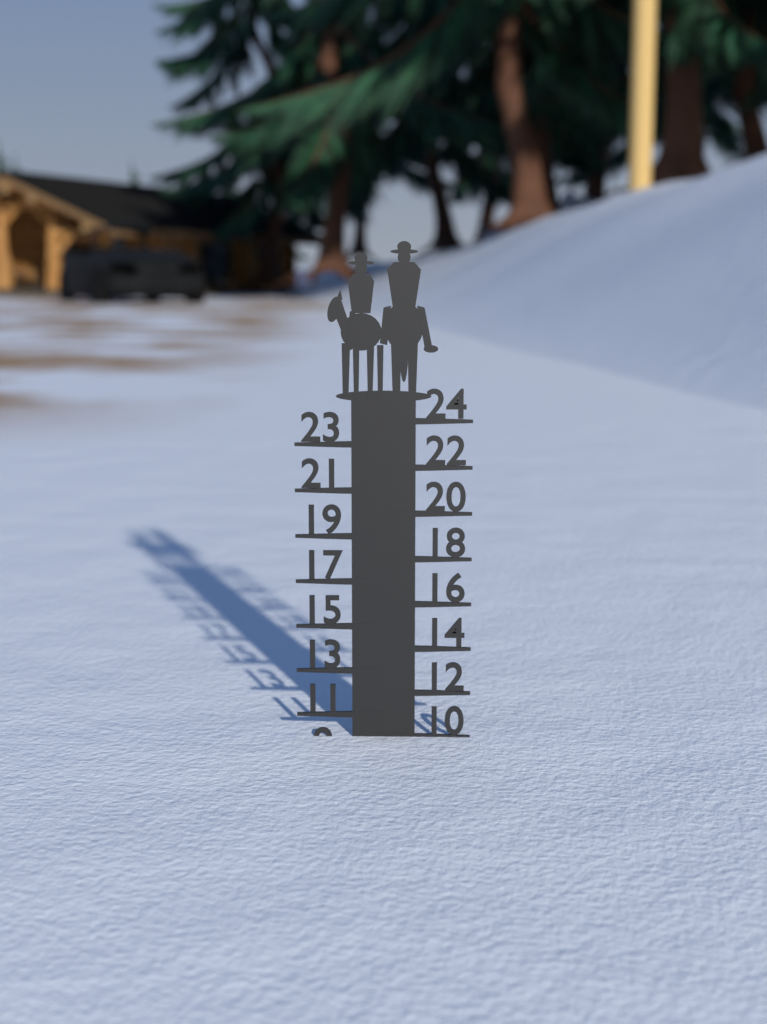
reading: 10 (no unit)
